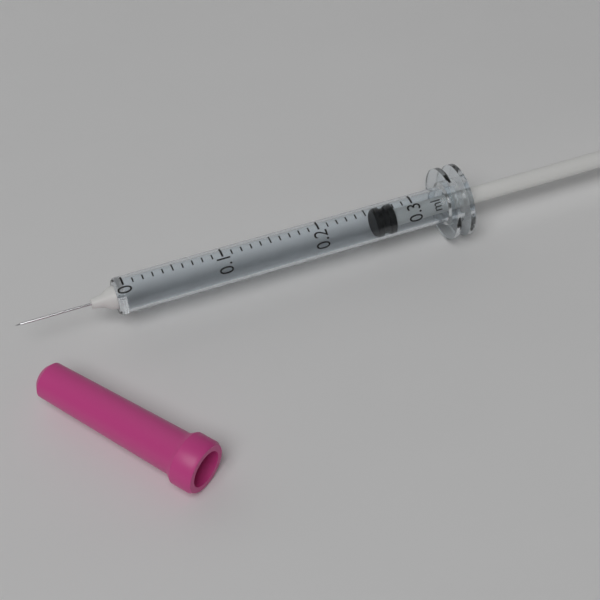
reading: 0.26 ml
